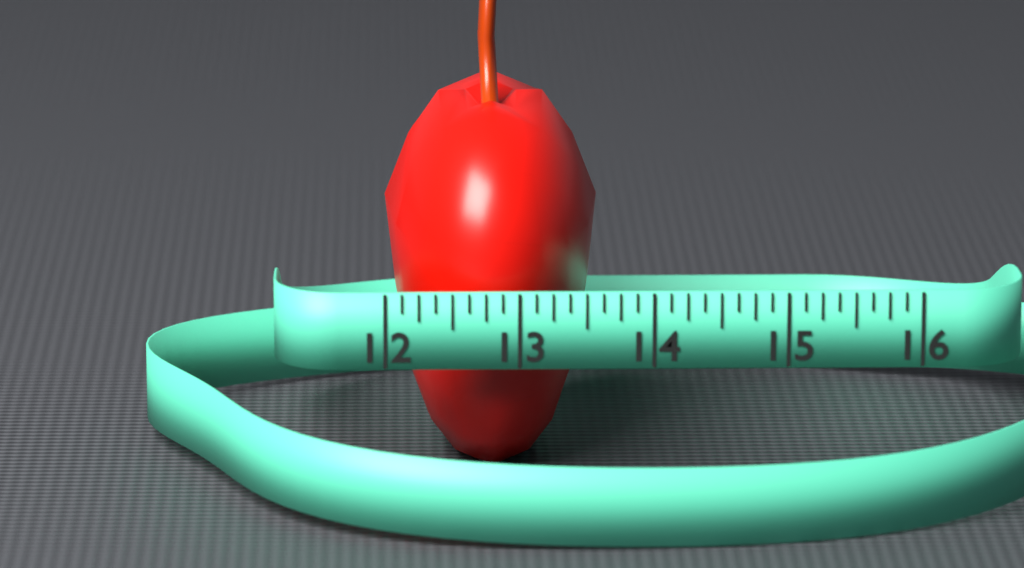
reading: 13.625 (no unit)
